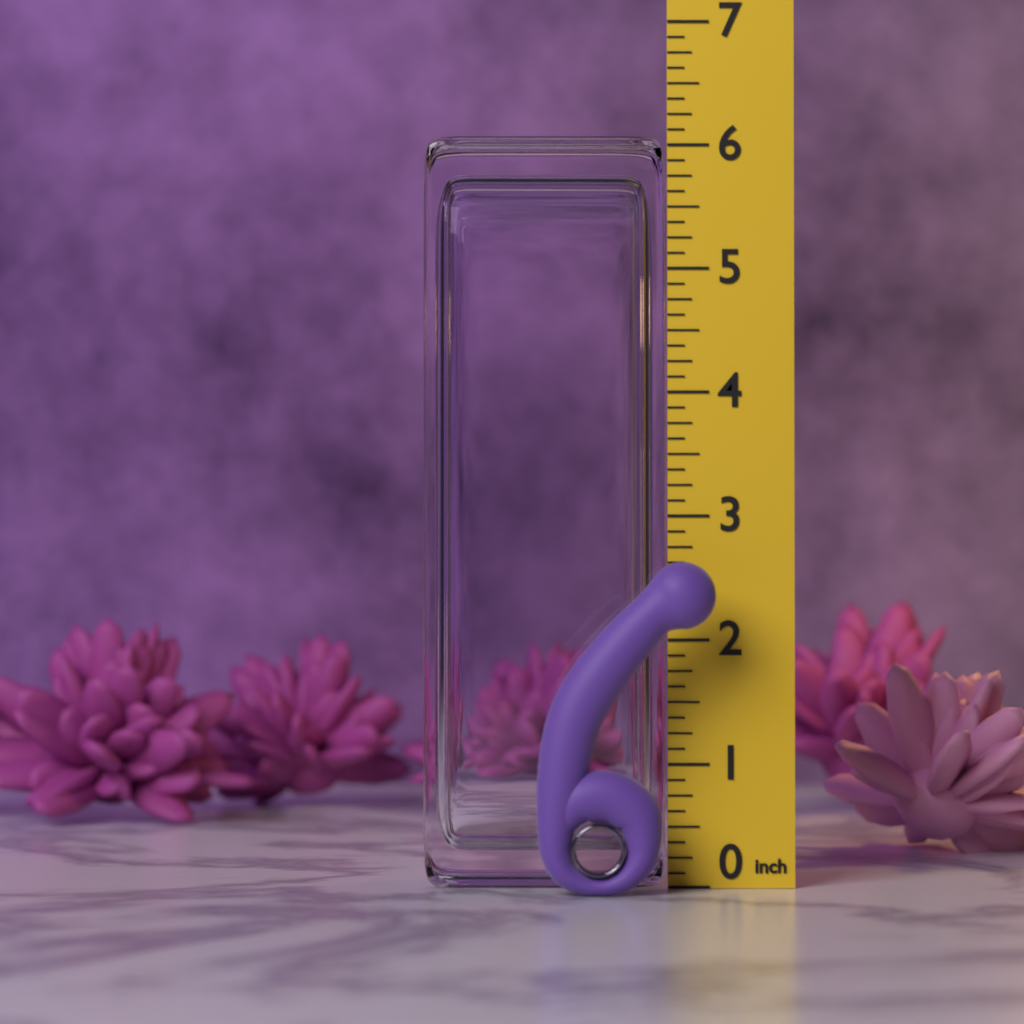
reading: 2.625 in
